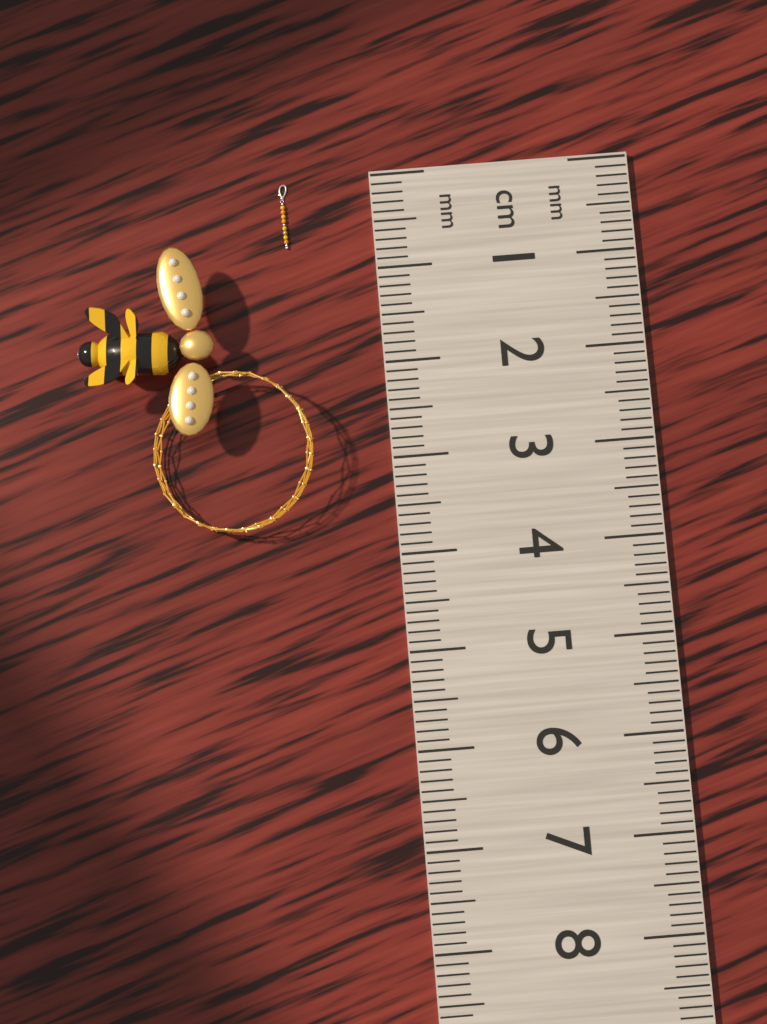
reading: 0.7 cm
